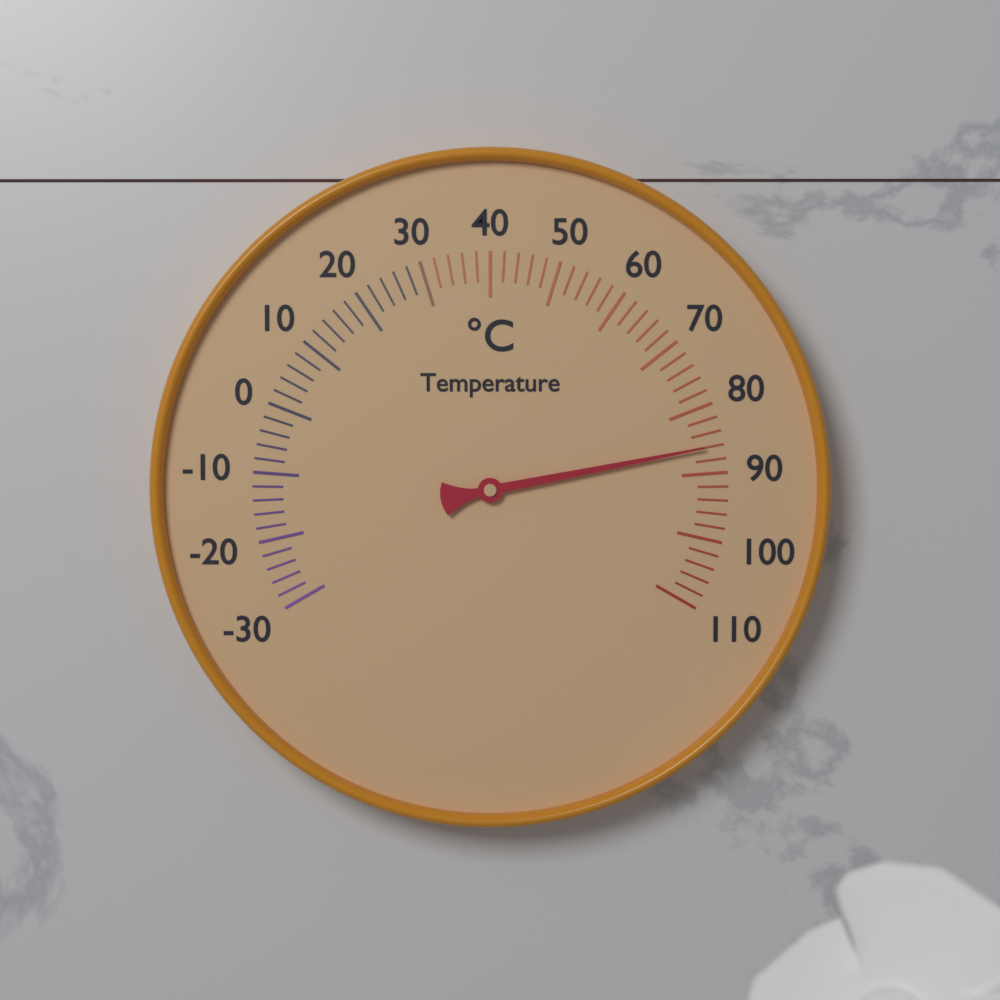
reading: 86 °C
